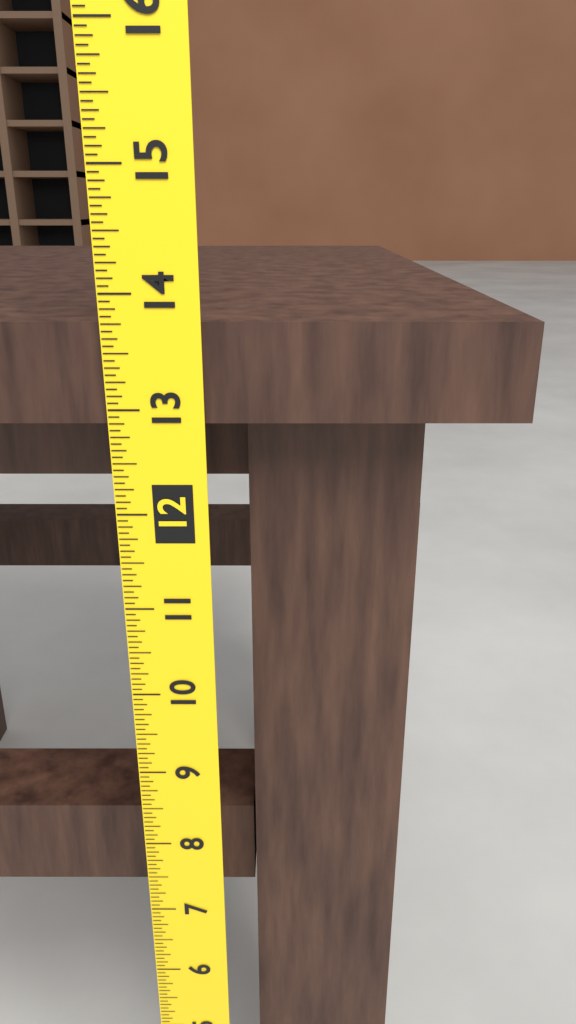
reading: 13.7500 (no unit)
